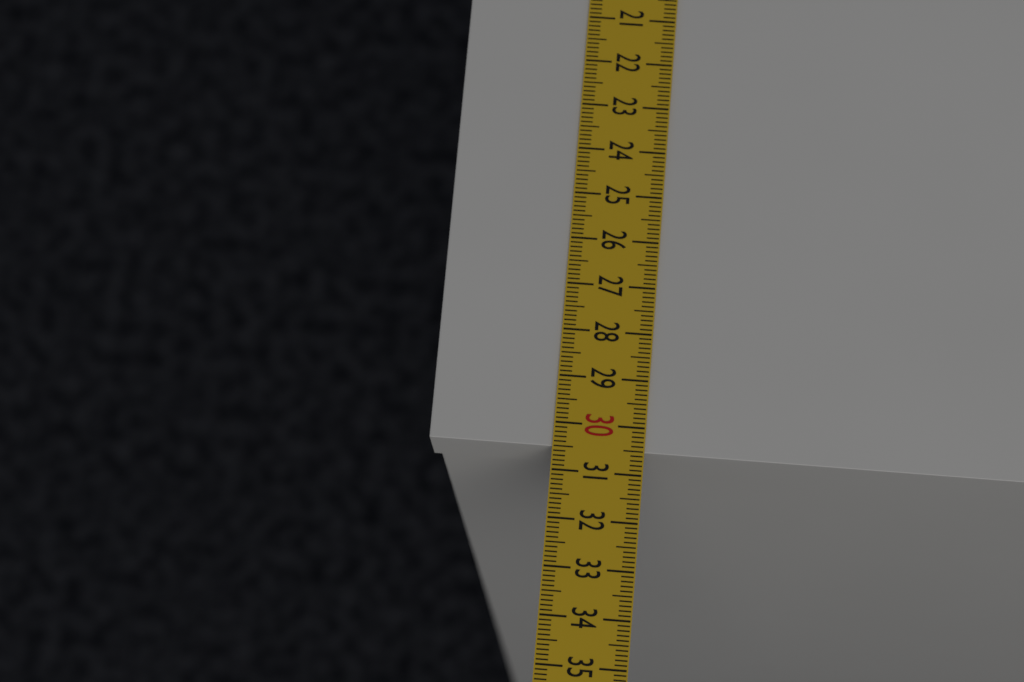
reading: 30.5 cm
